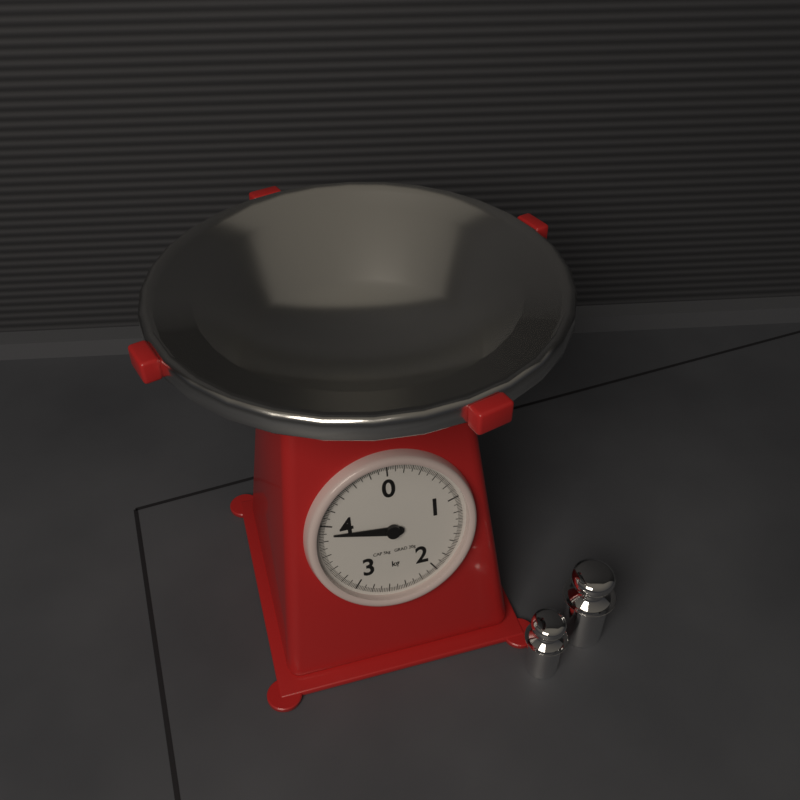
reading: 3.88 kg
